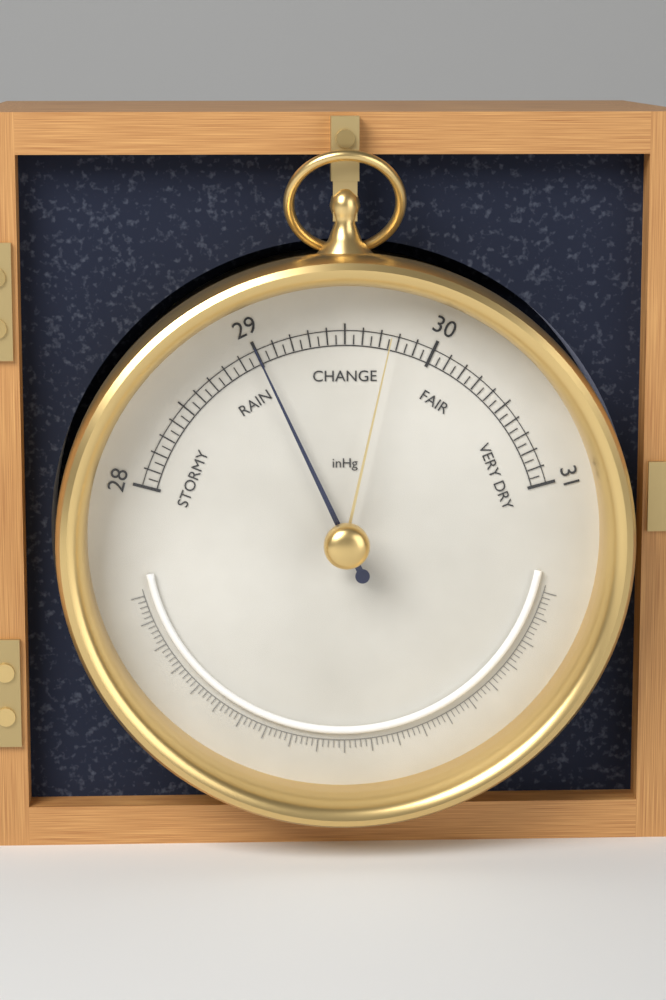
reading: 29.00 inHg
